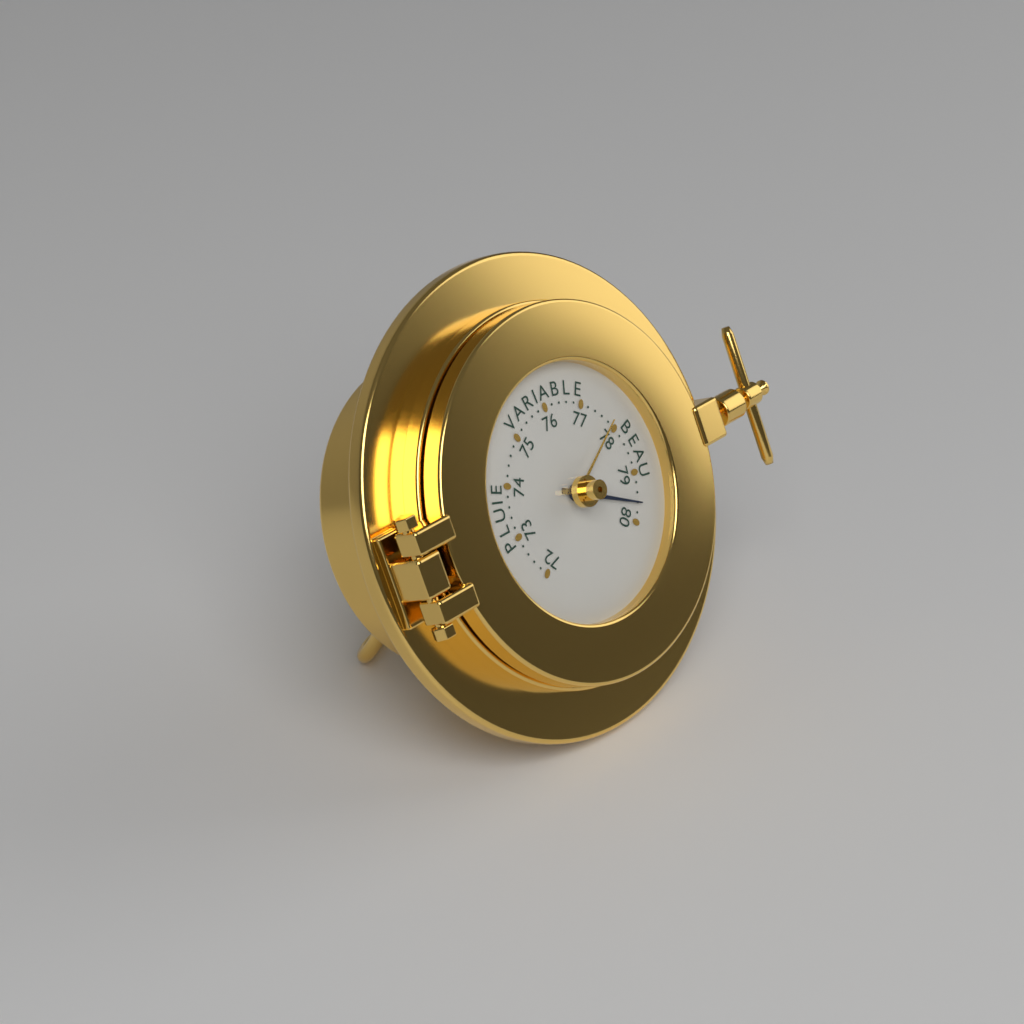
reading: 79.6 (no unit)
